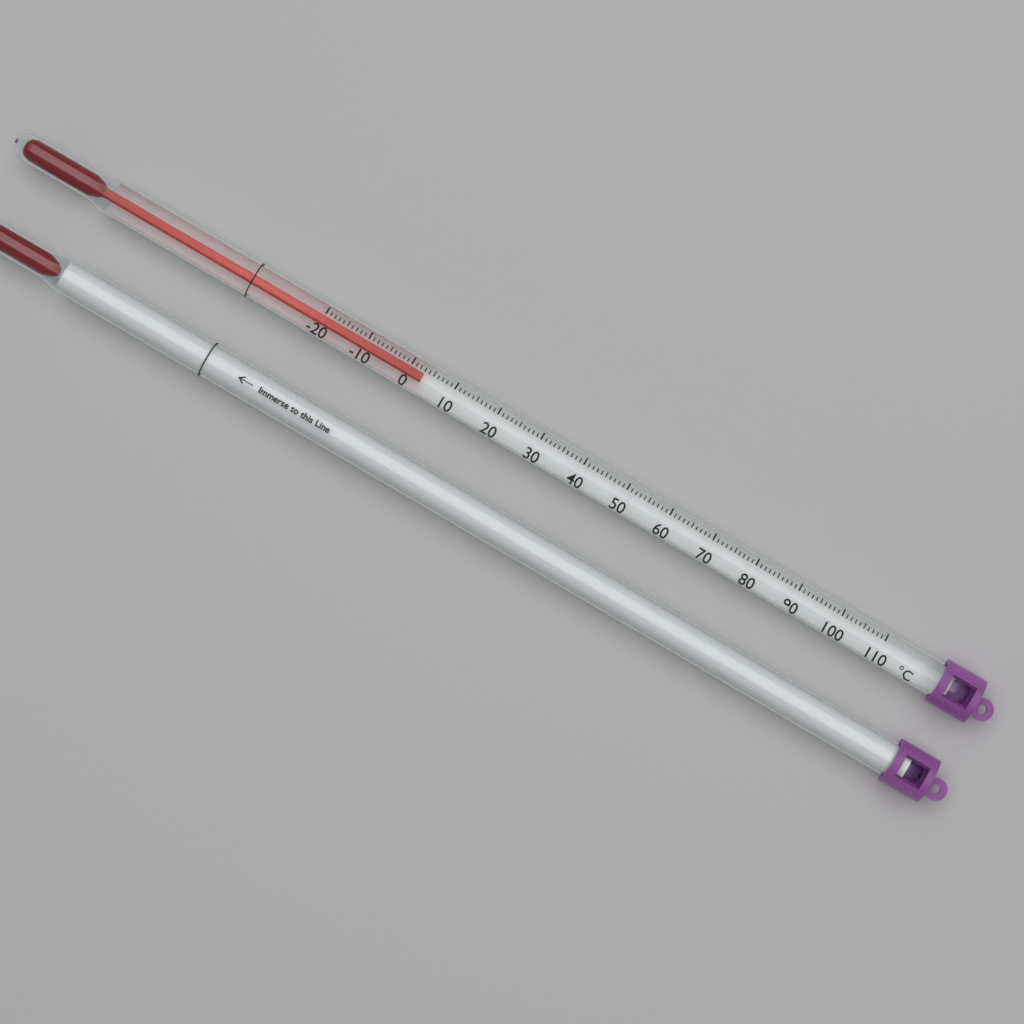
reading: 3 °C
